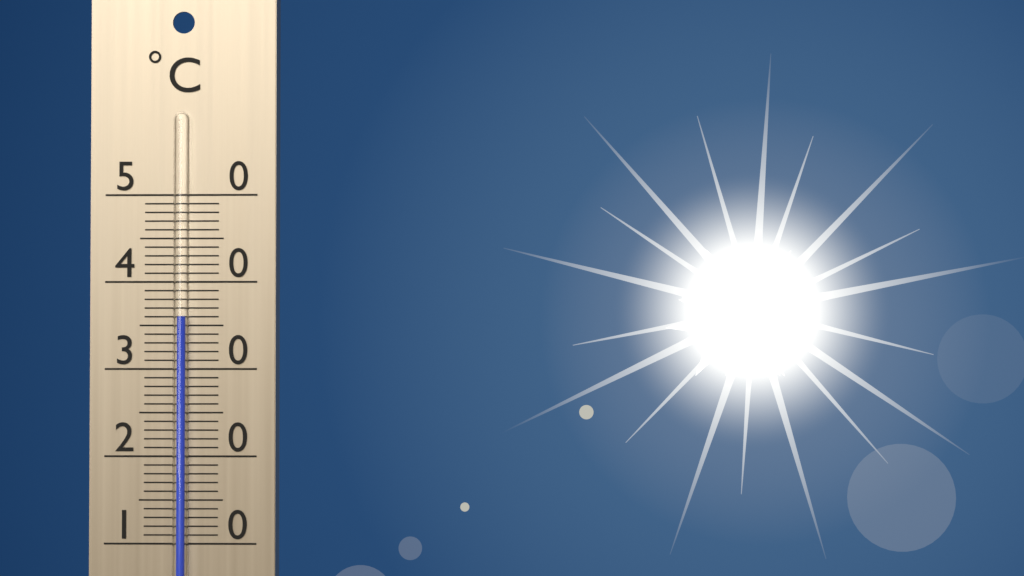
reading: 36 °C
